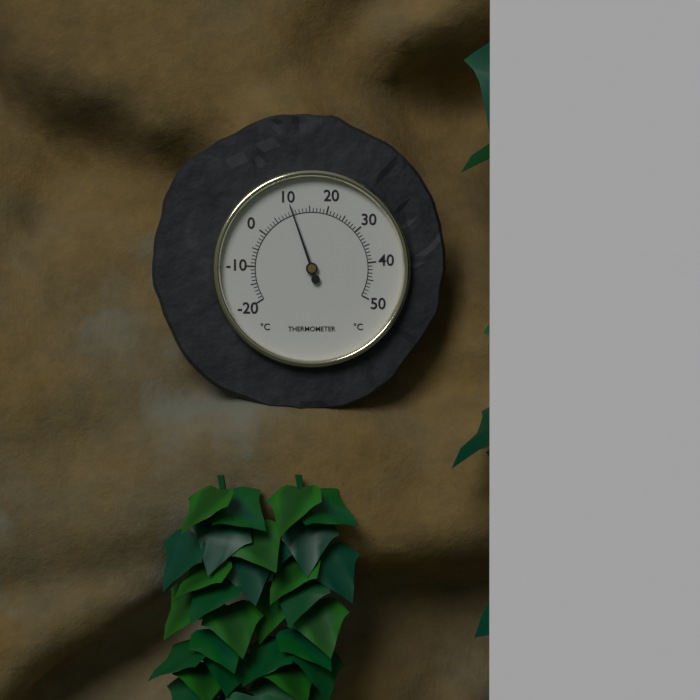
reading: 10 °C
